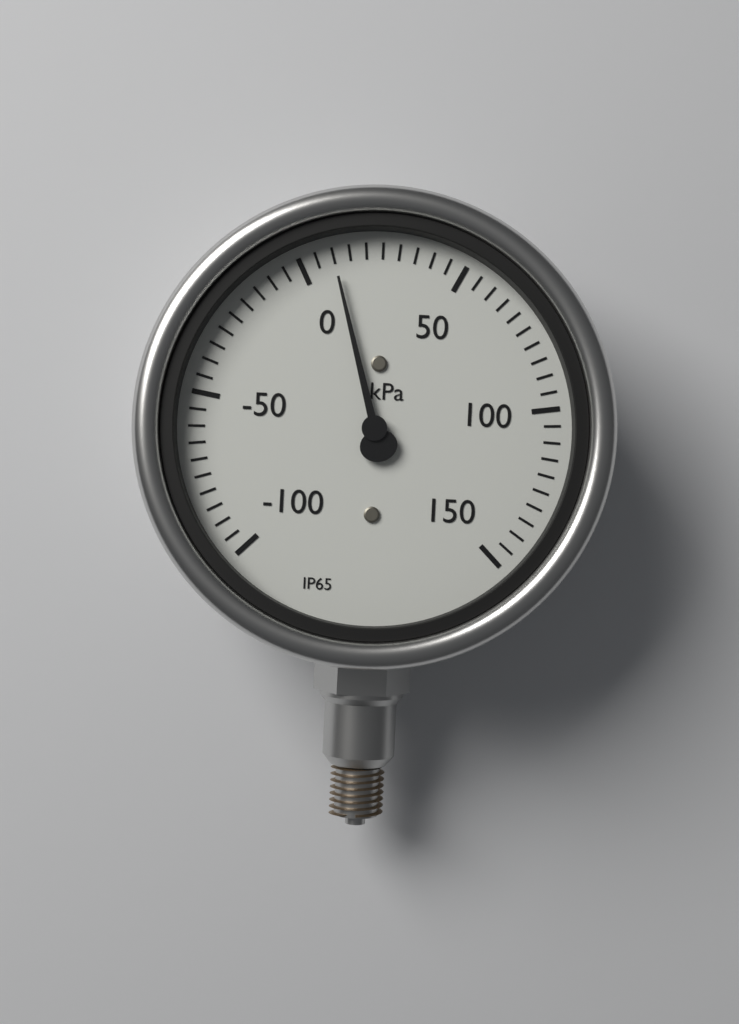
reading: 10 kPa
